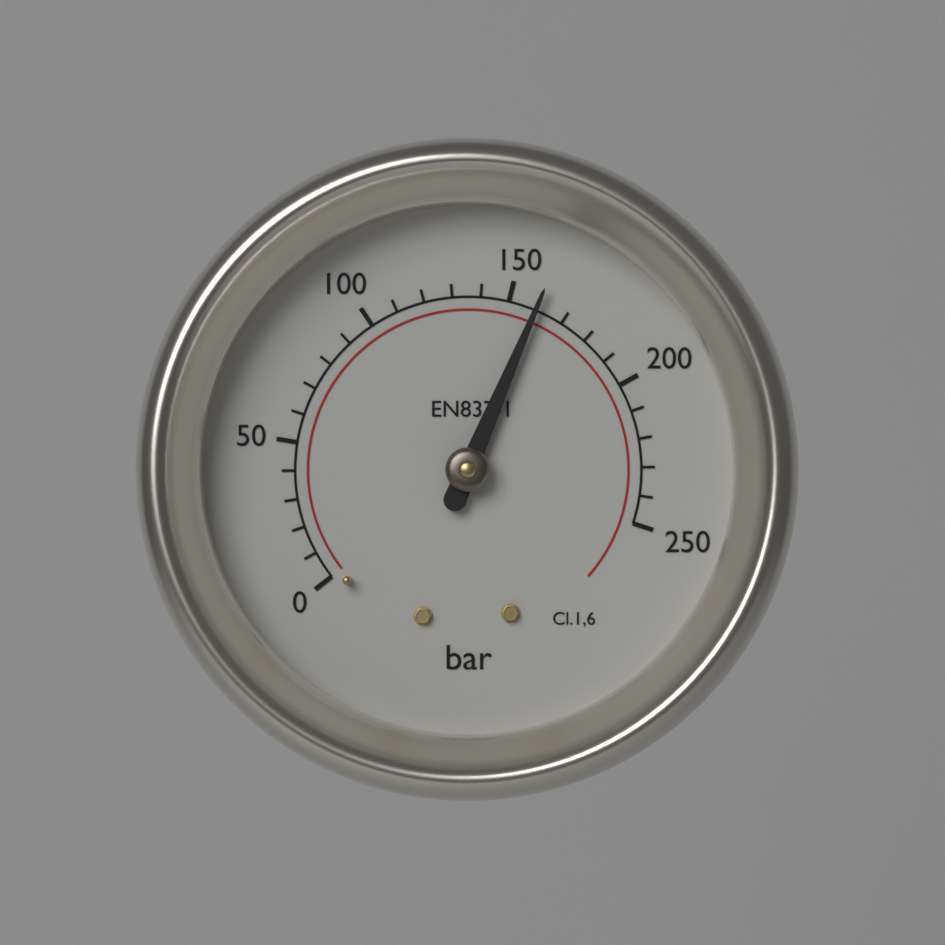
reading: 160 bar
